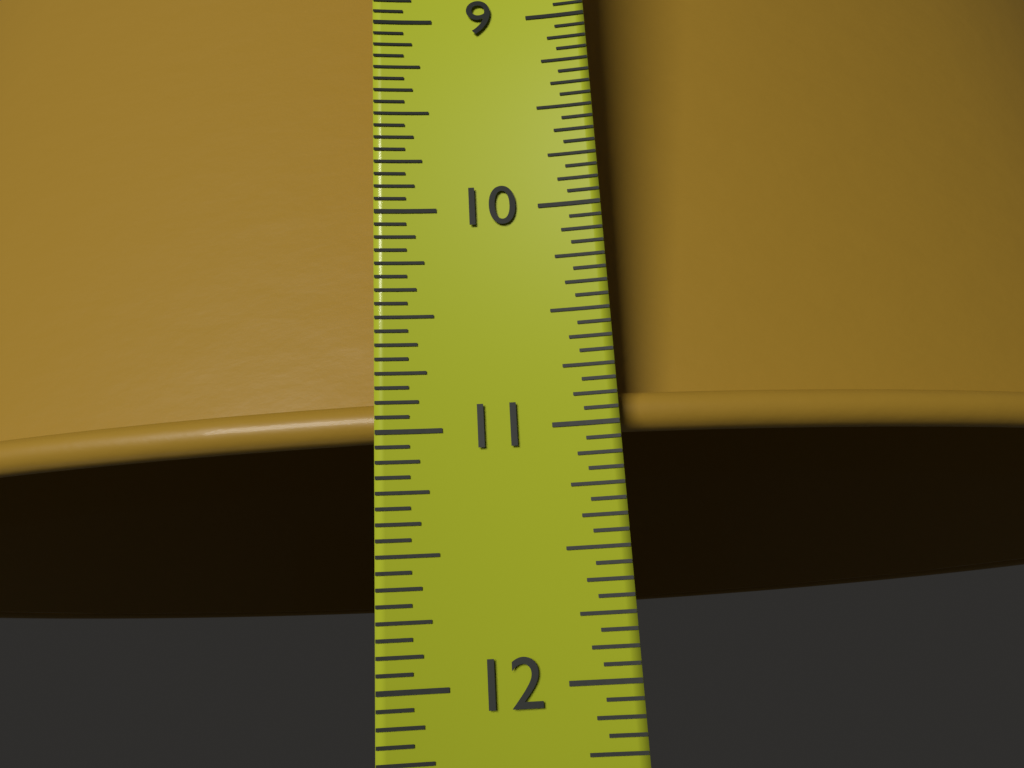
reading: 11.0000 in
